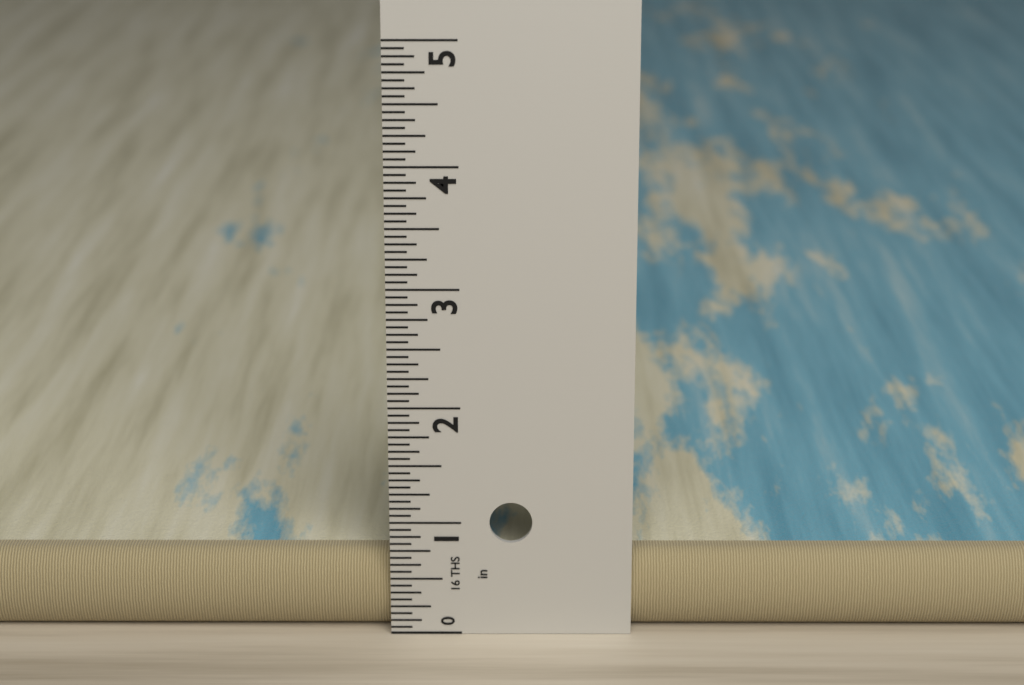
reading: 0.6875 in
